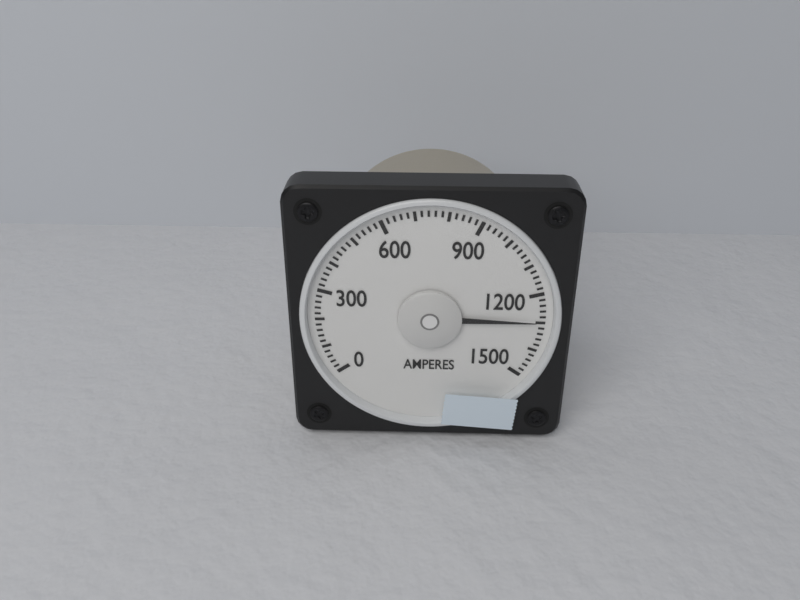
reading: 1300 A
